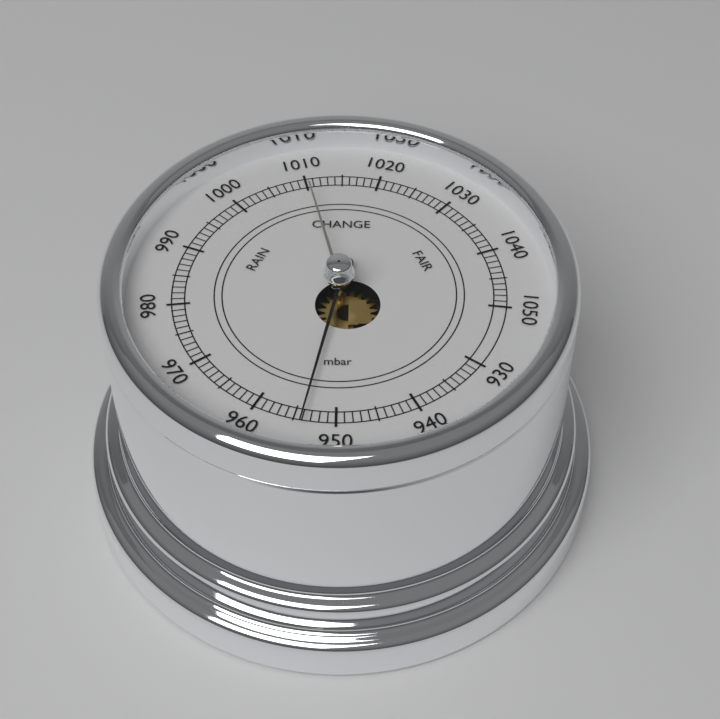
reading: 954 mbar
